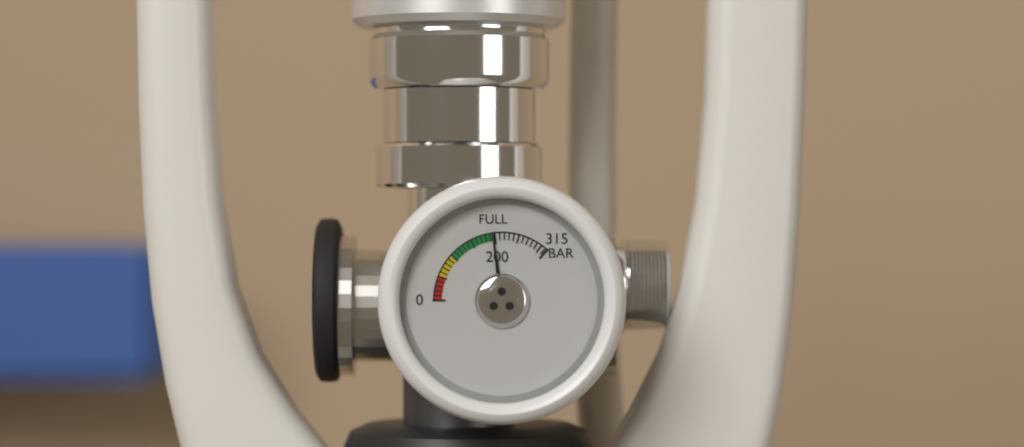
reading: 196 bar
